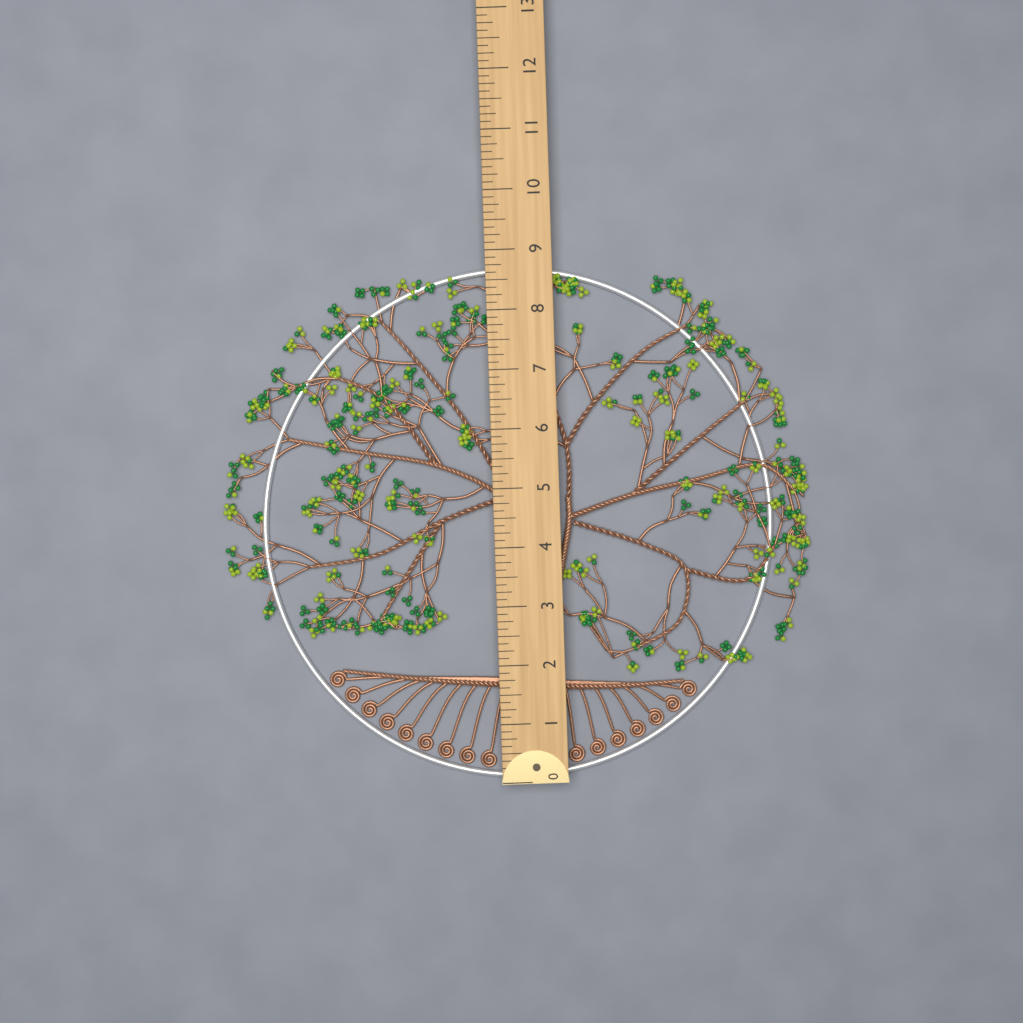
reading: 8.750 (no unit)
